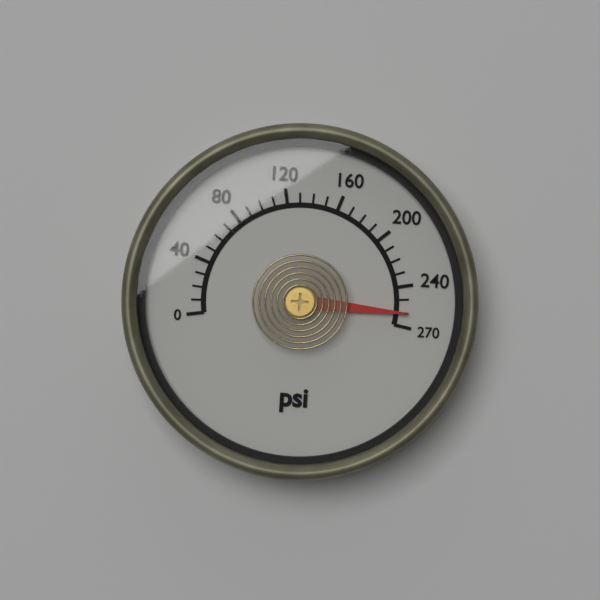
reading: 260 psi
